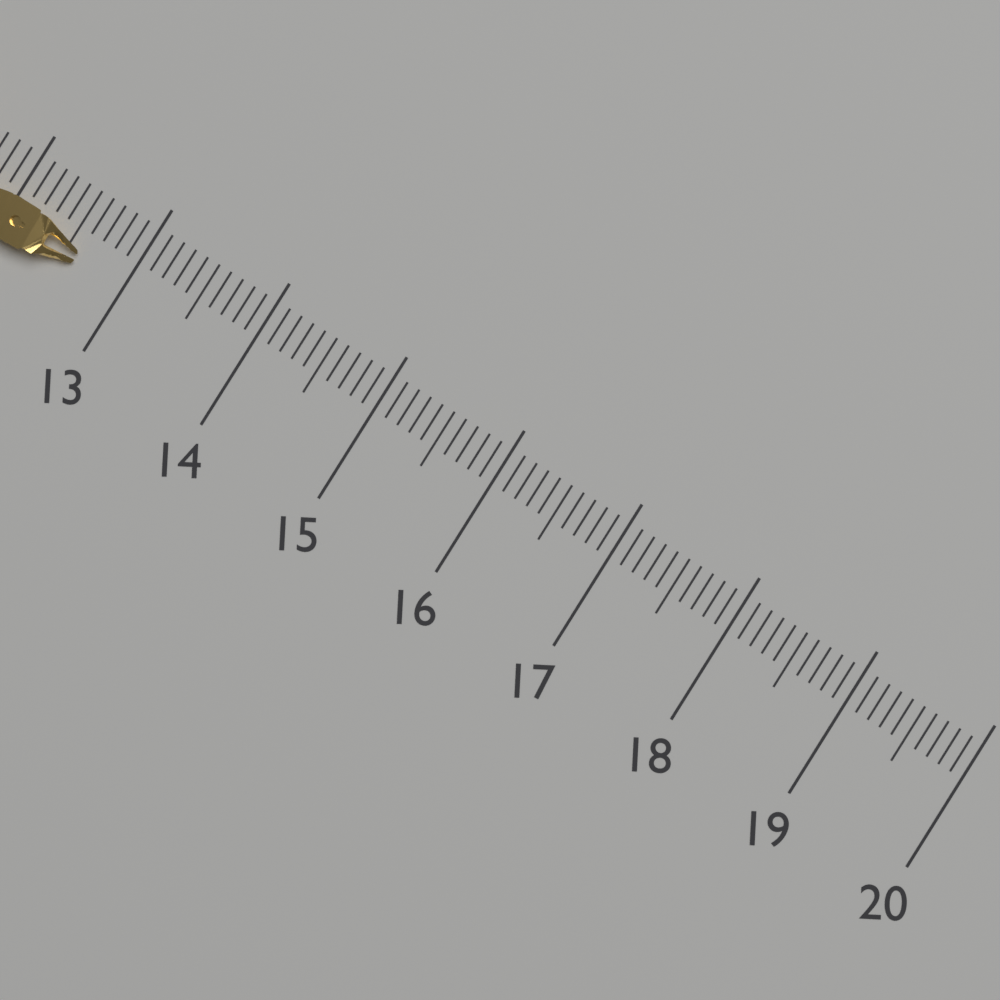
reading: 12.6 (no unit)
